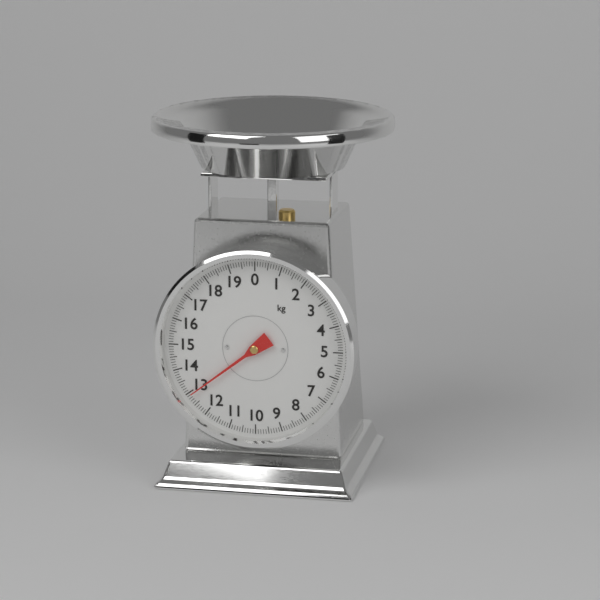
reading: 12.9 kg
